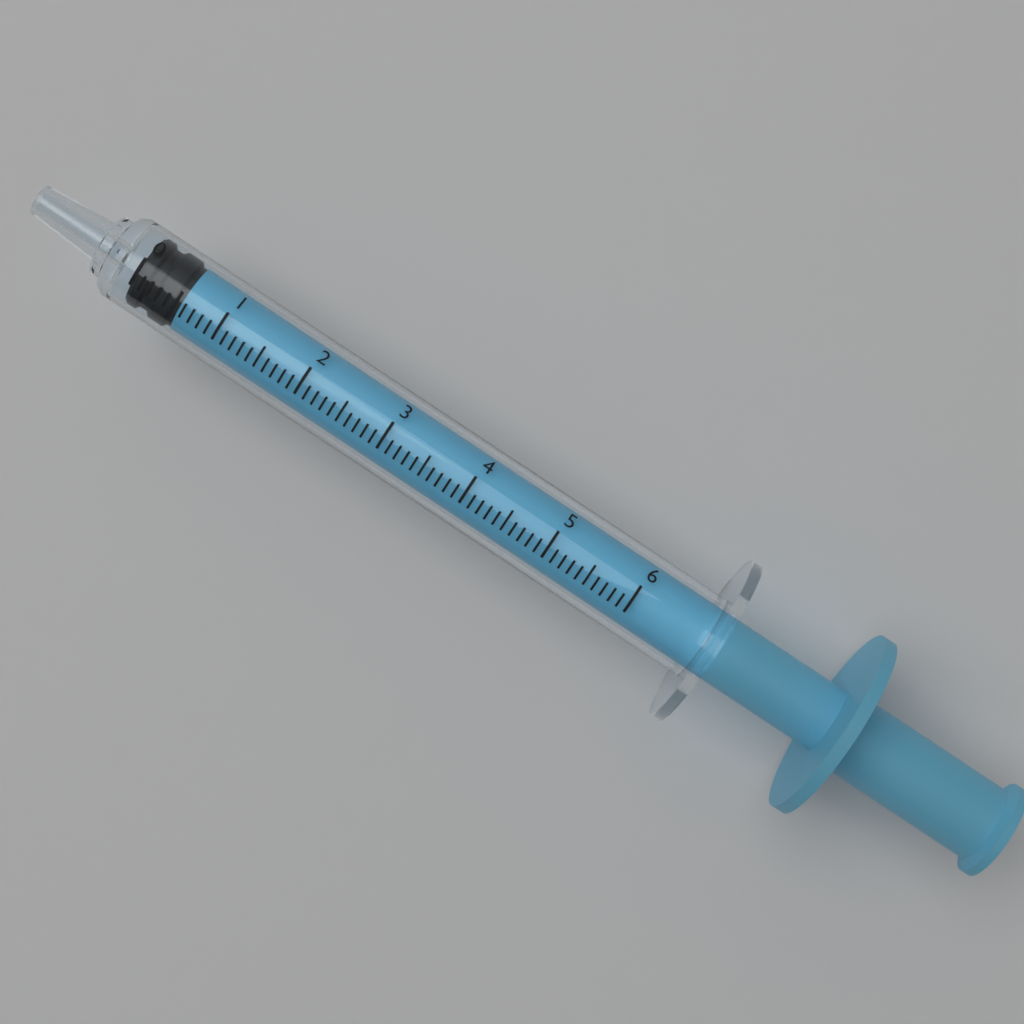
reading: 0.0 (no unit)
